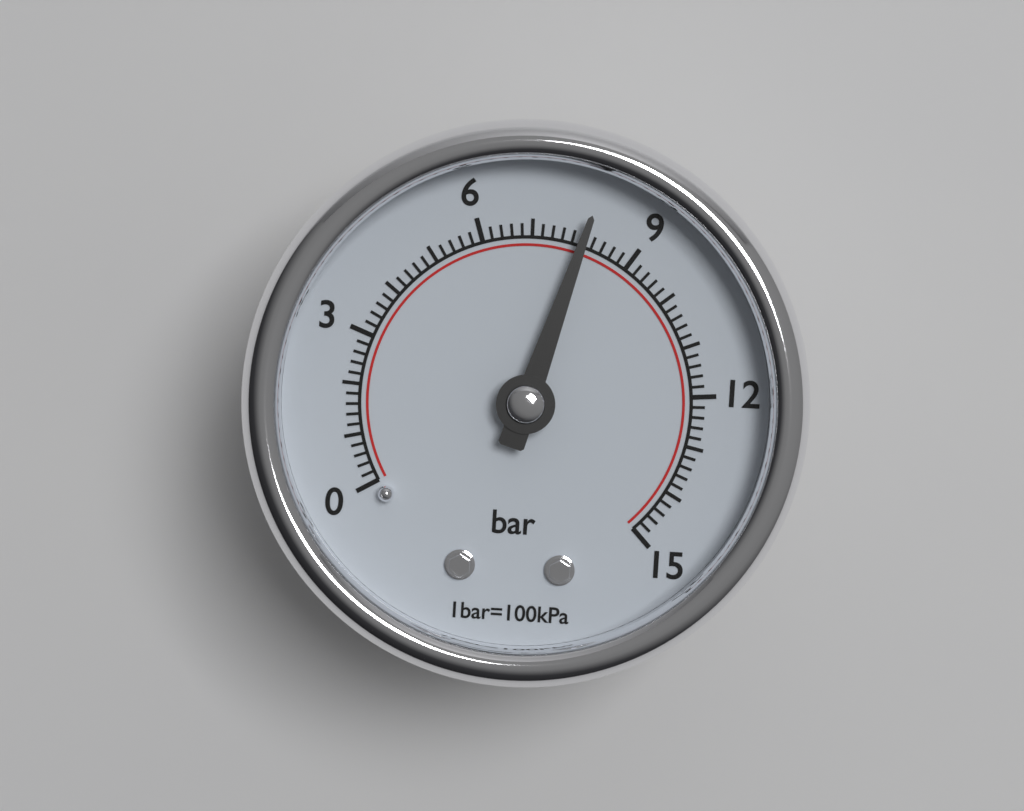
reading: 8.0 bar
